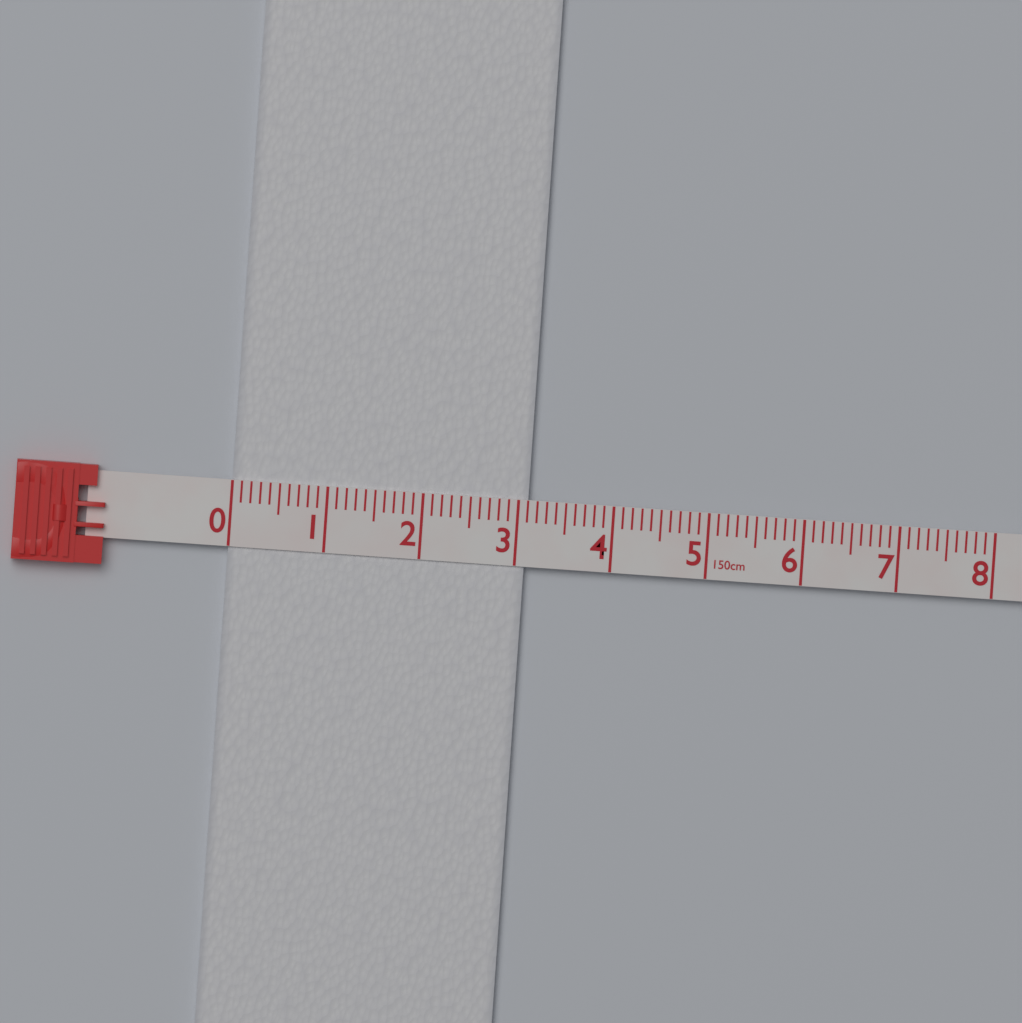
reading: 3.1 cm
